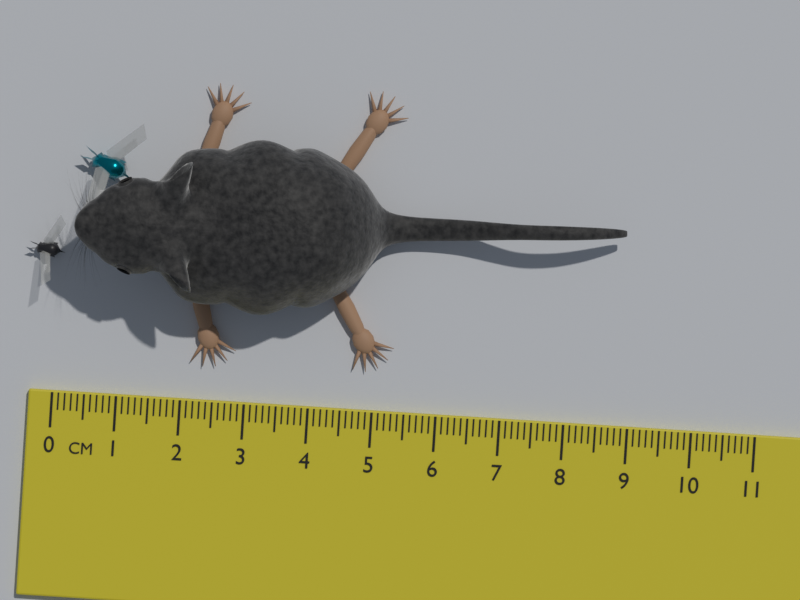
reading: 8.8 cm
